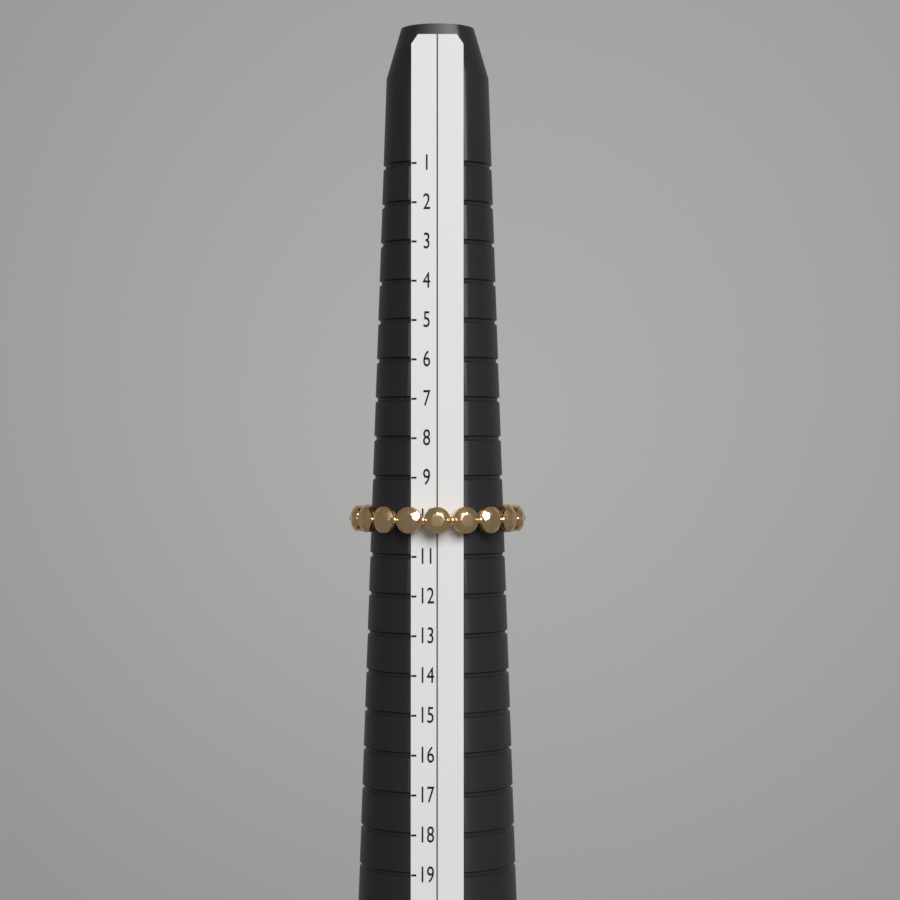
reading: 10.4 (no unit)
